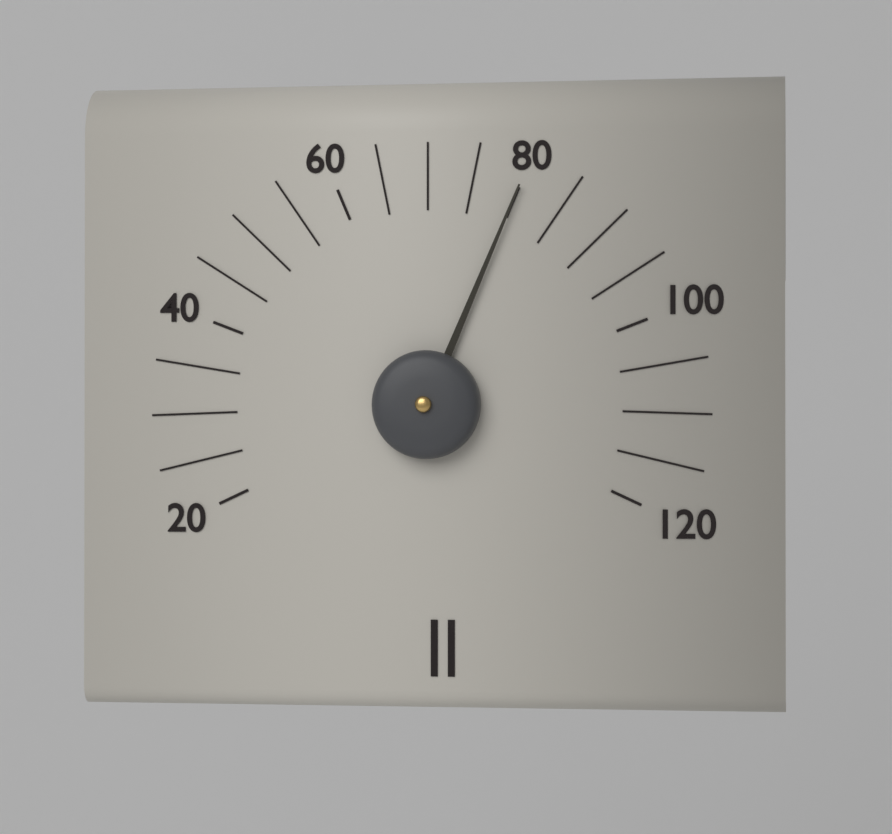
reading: 80 (no unit)
